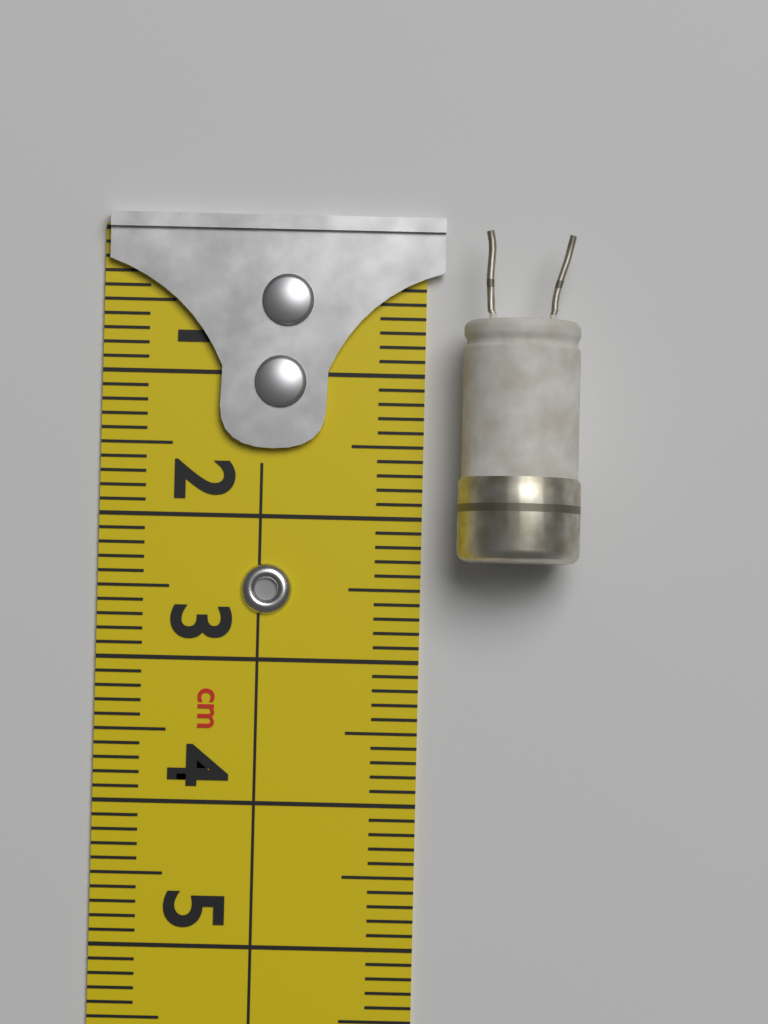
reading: 2.3 cm
